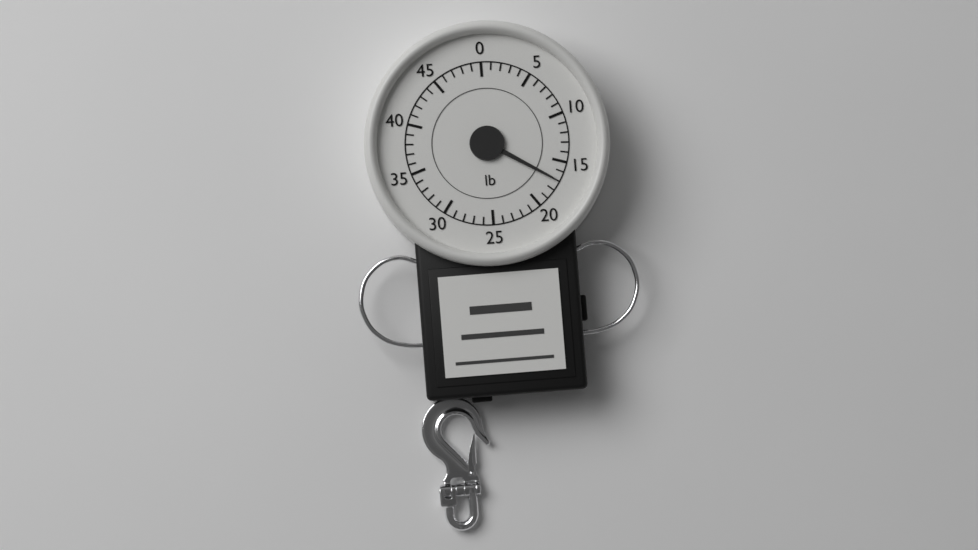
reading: 17 lb
